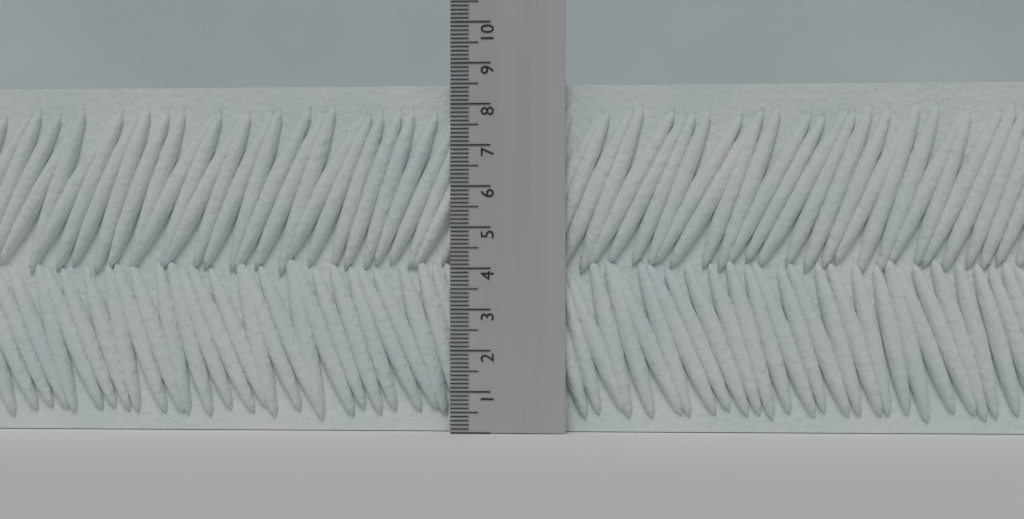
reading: 8.5 (no unit)
